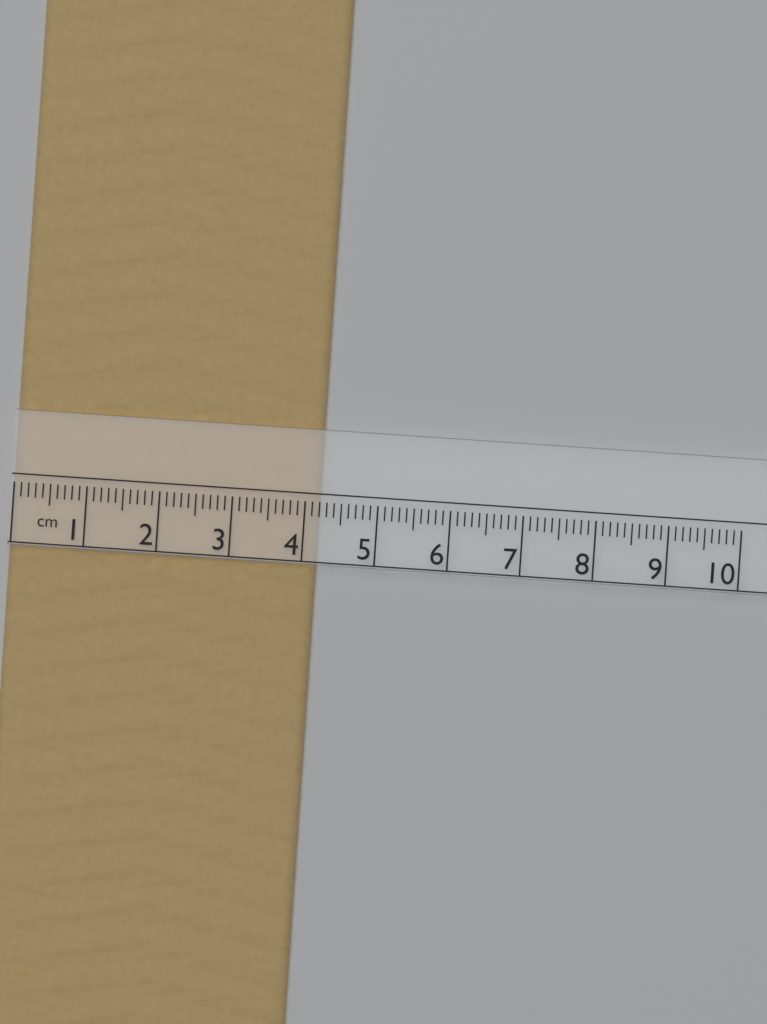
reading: 4.2 cm
